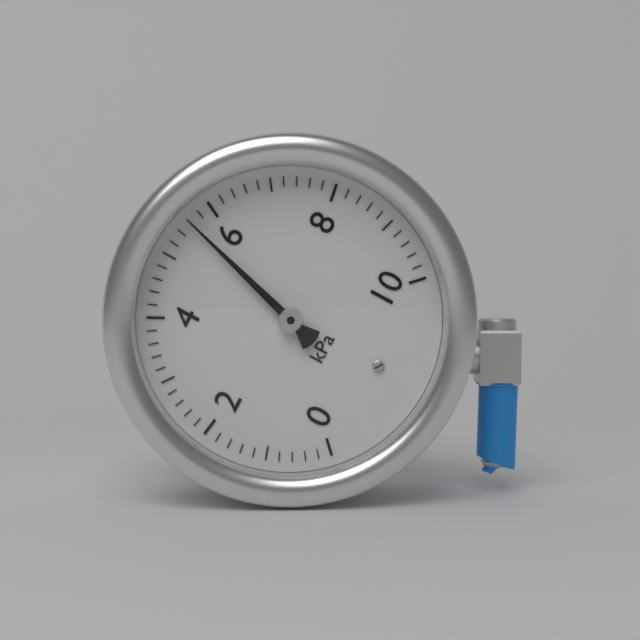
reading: 5.6 kPa
